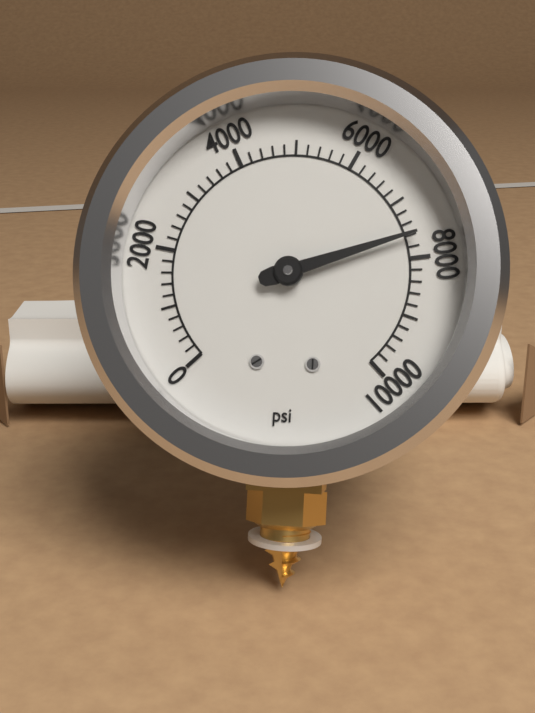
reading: 7600 psi
